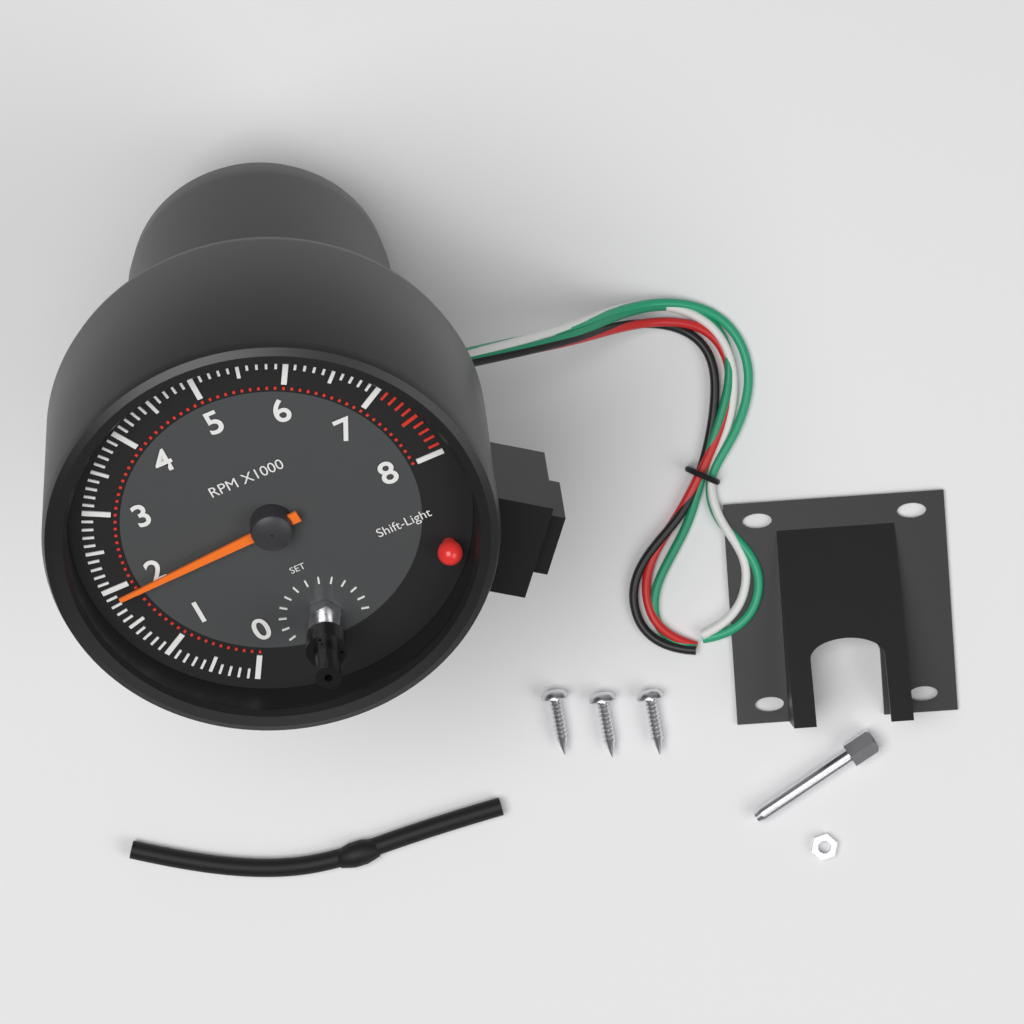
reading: 1900 RPM
